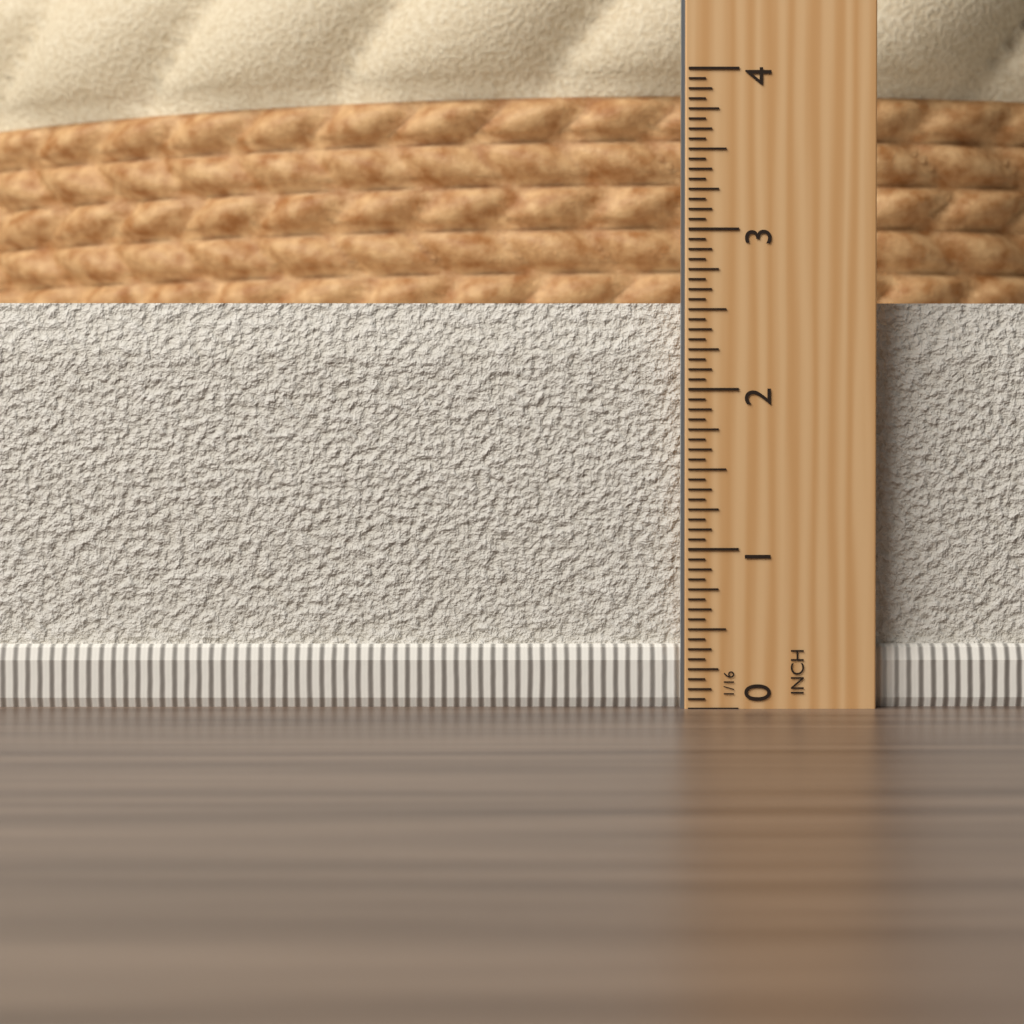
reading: 2.5625 in
